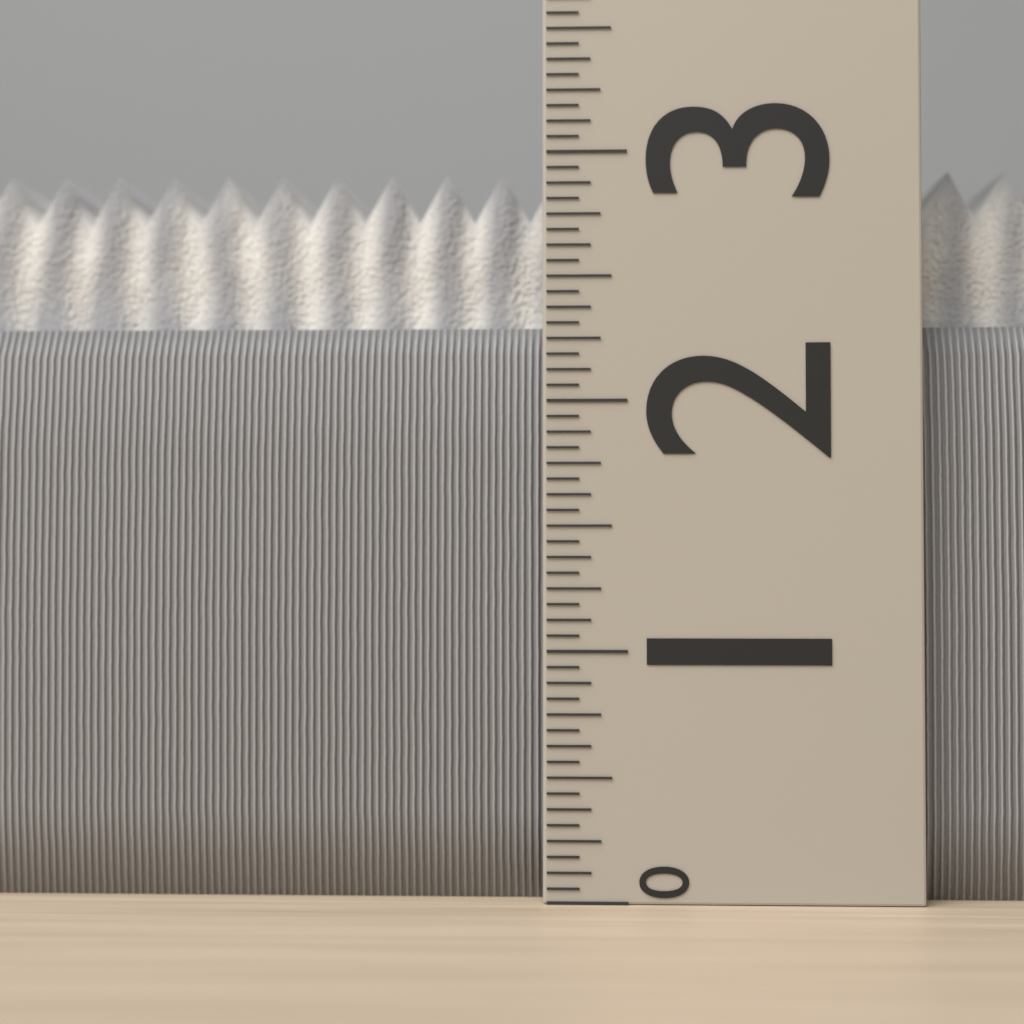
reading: 3.0000 (no unit)
